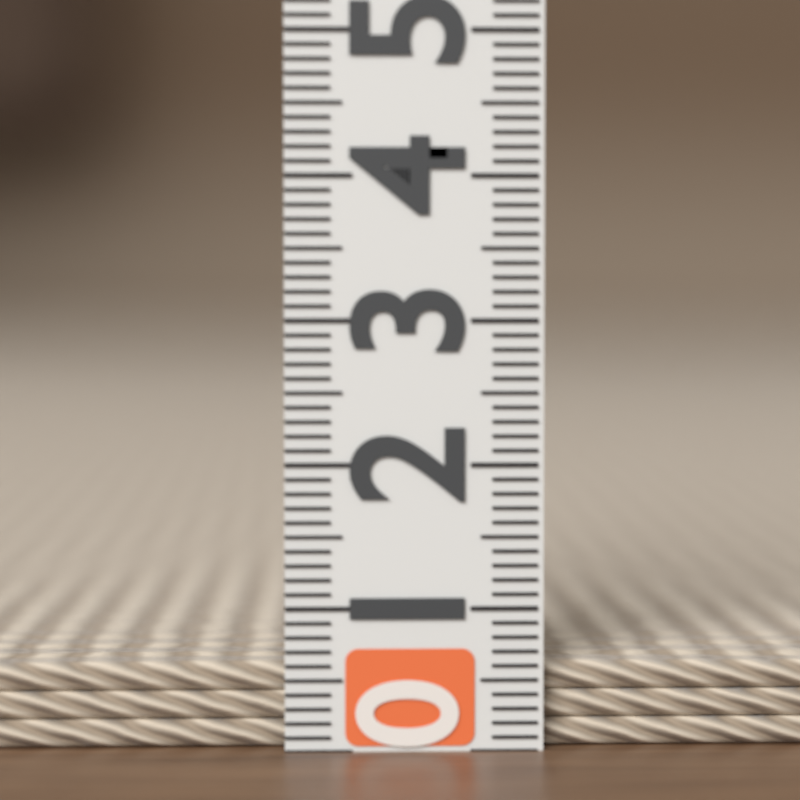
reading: 0.6 (no unit)
